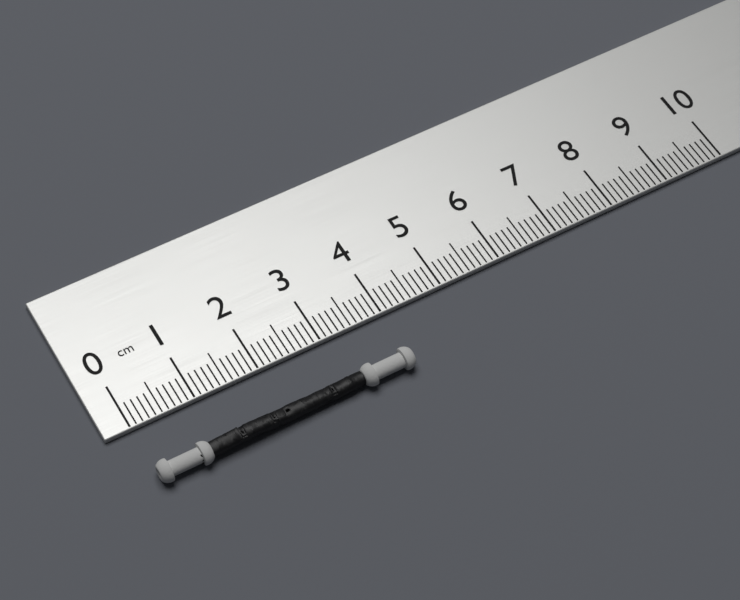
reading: 4.0 cm
